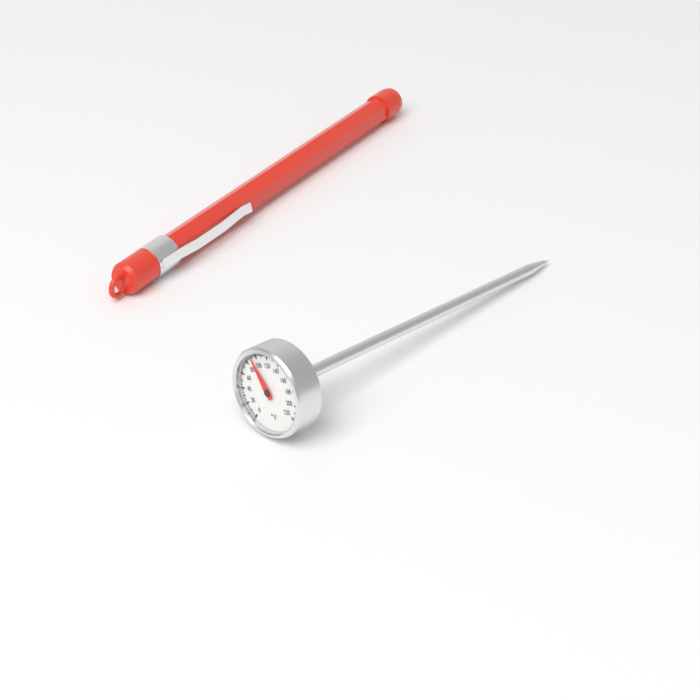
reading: 92 °F
